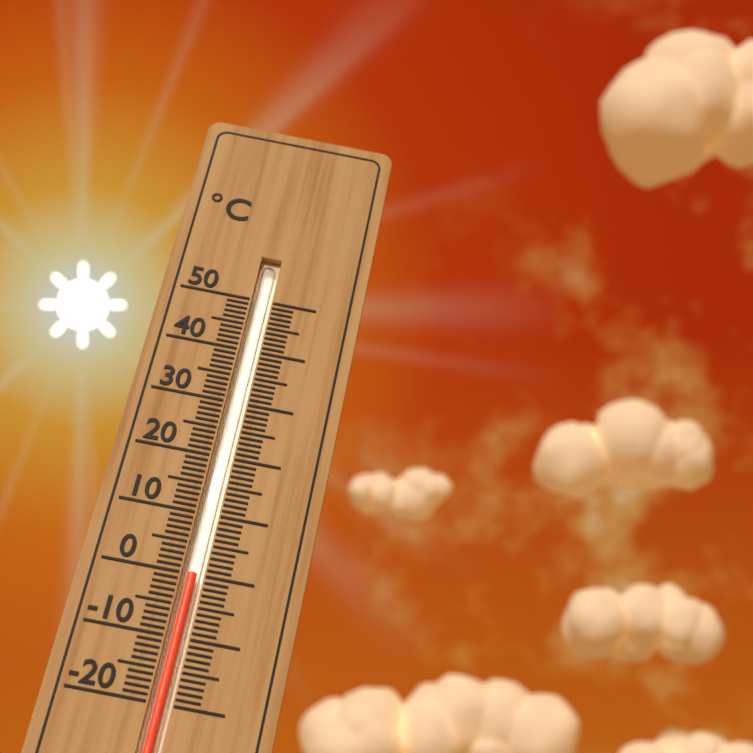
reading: 0 °C
